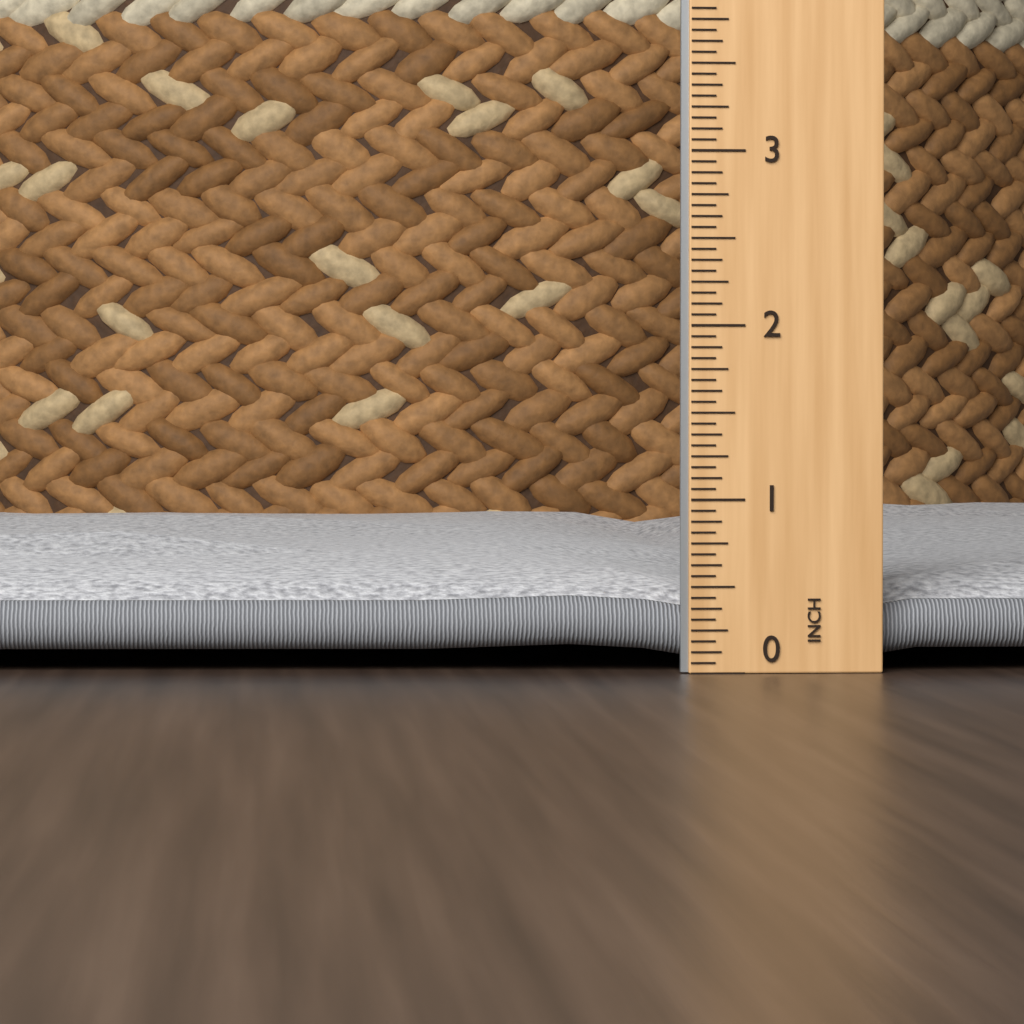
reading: 0.8125 in
